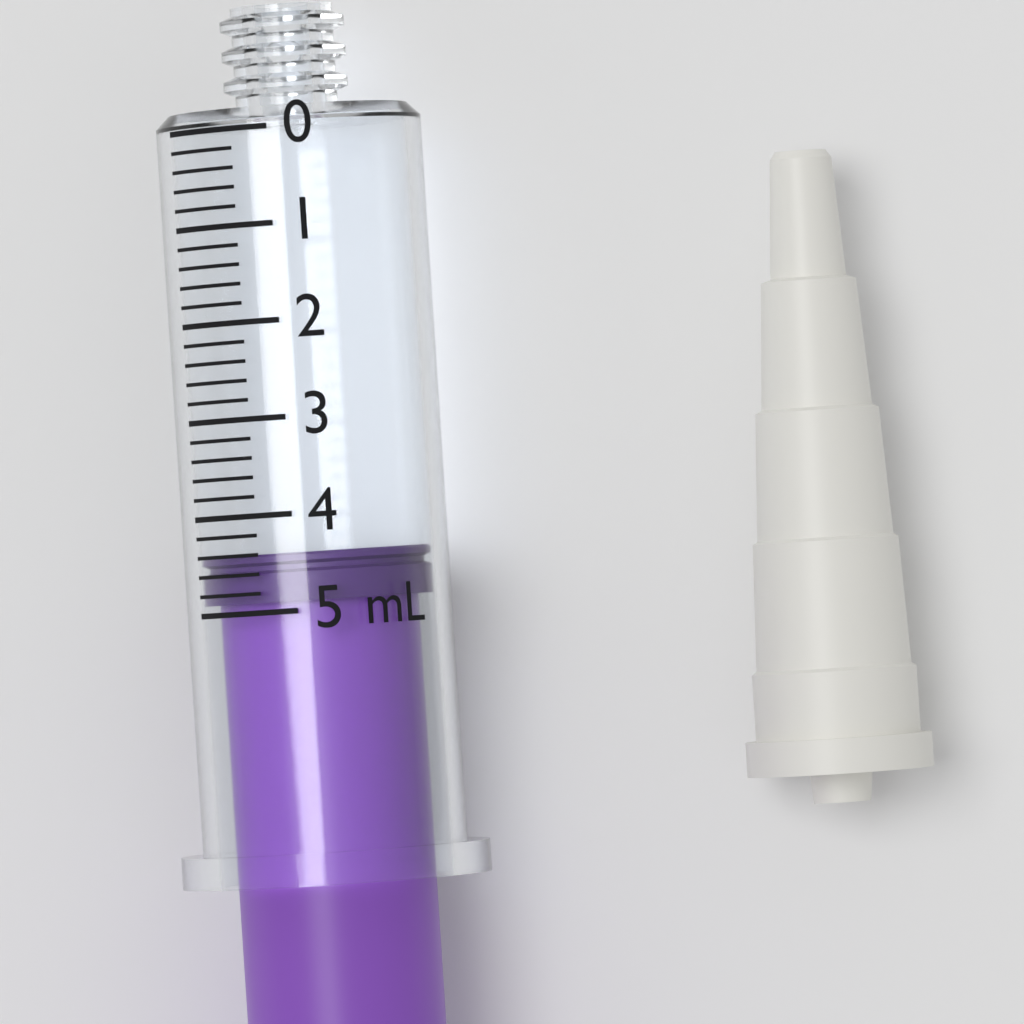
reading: 4.4 mL
